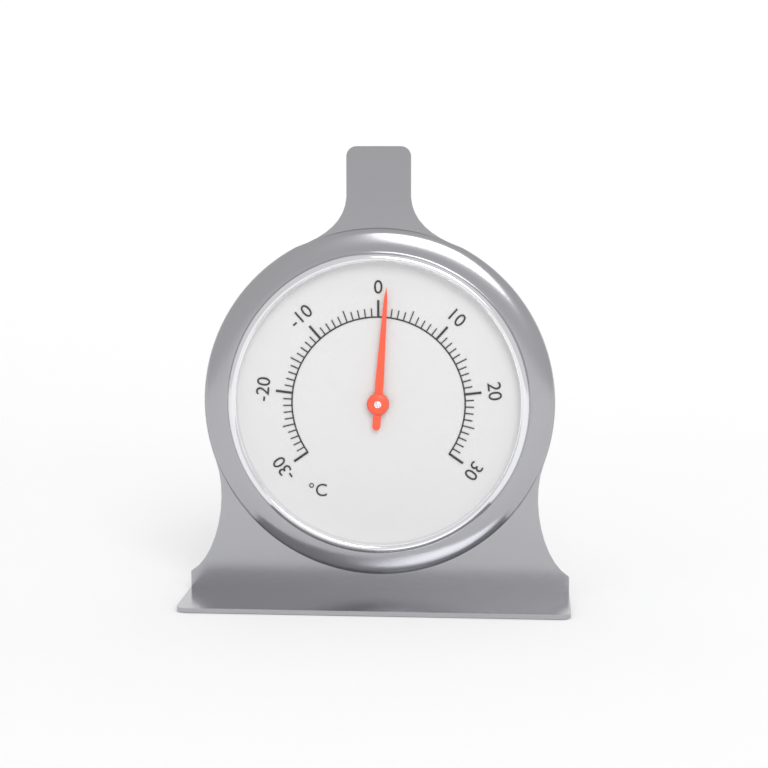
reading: 1 °C
